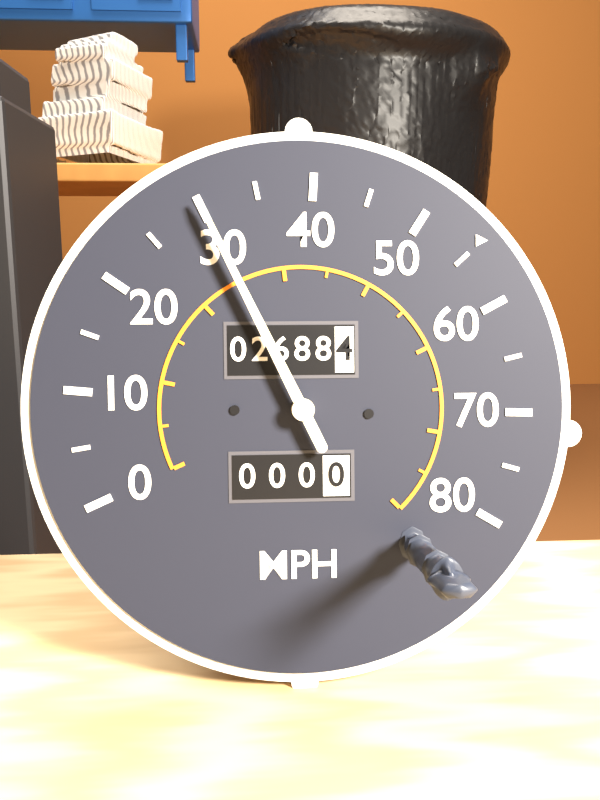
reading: 30 MPH
